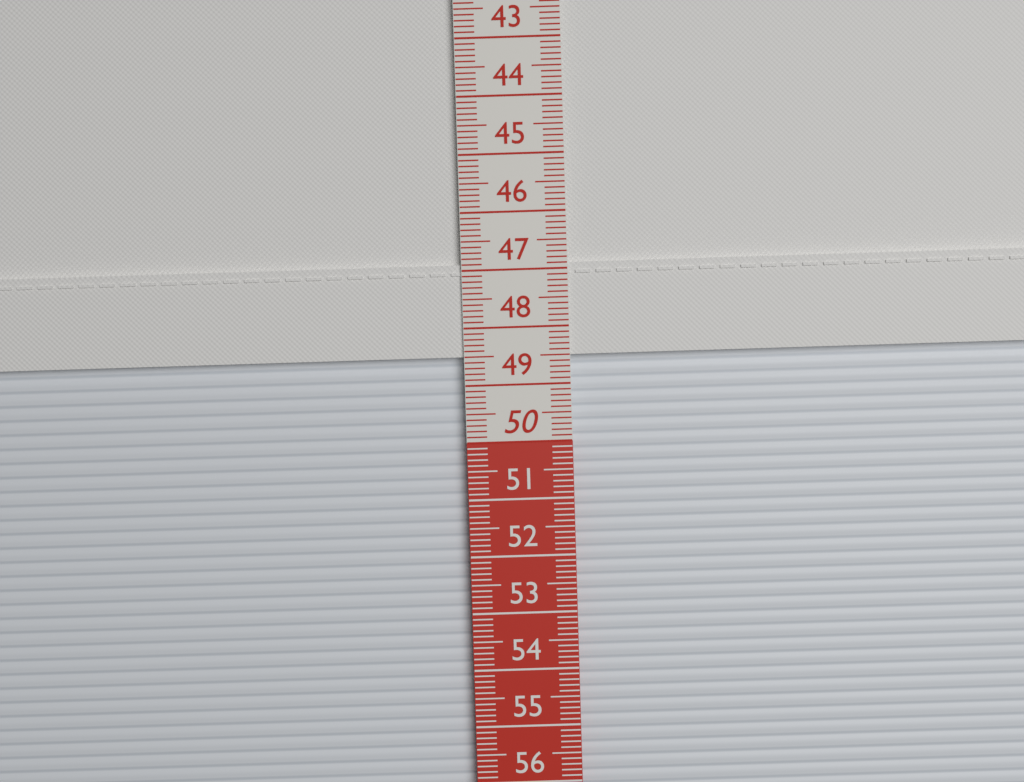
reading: 48.5 cm
